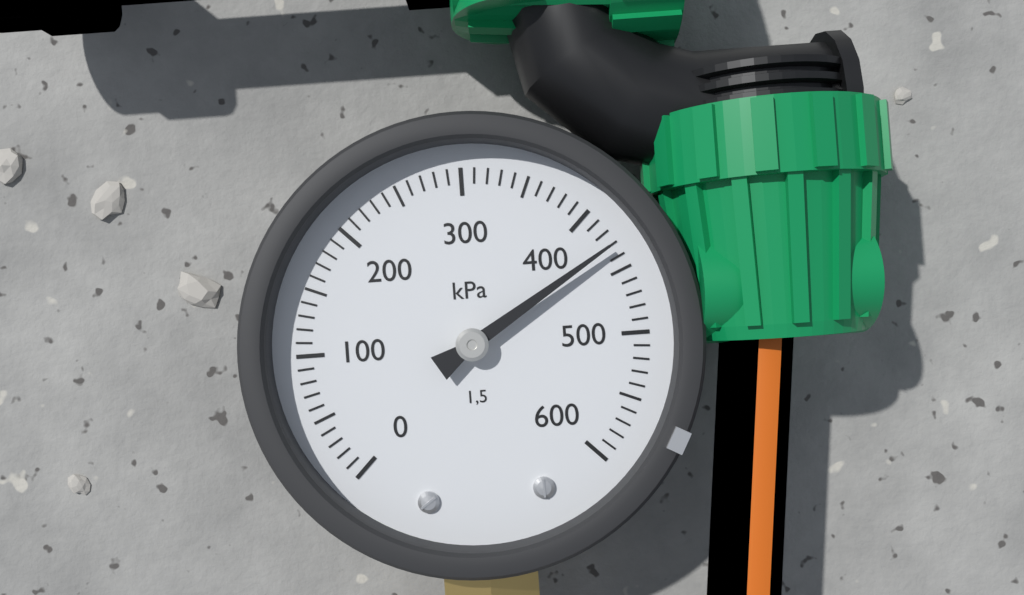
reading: 430 kPa
